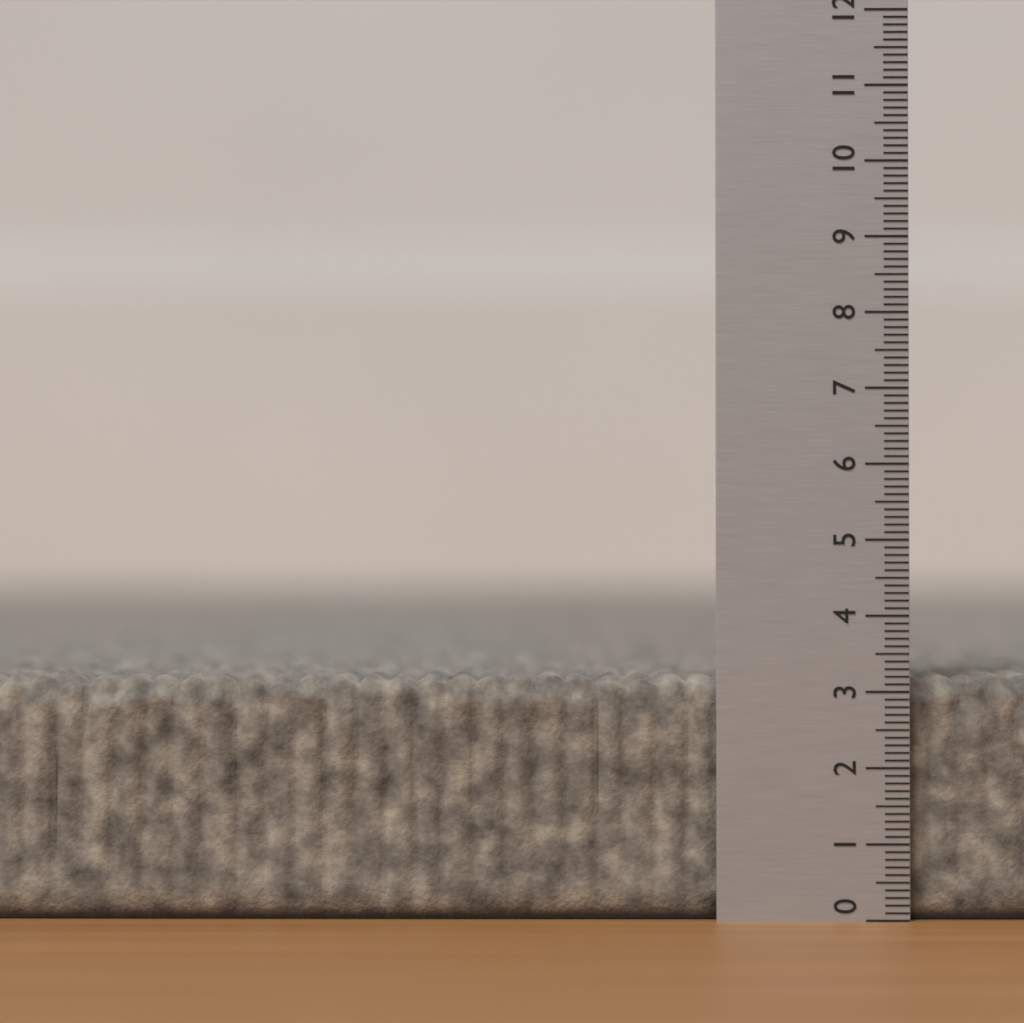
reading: 3.2 (no unit)
